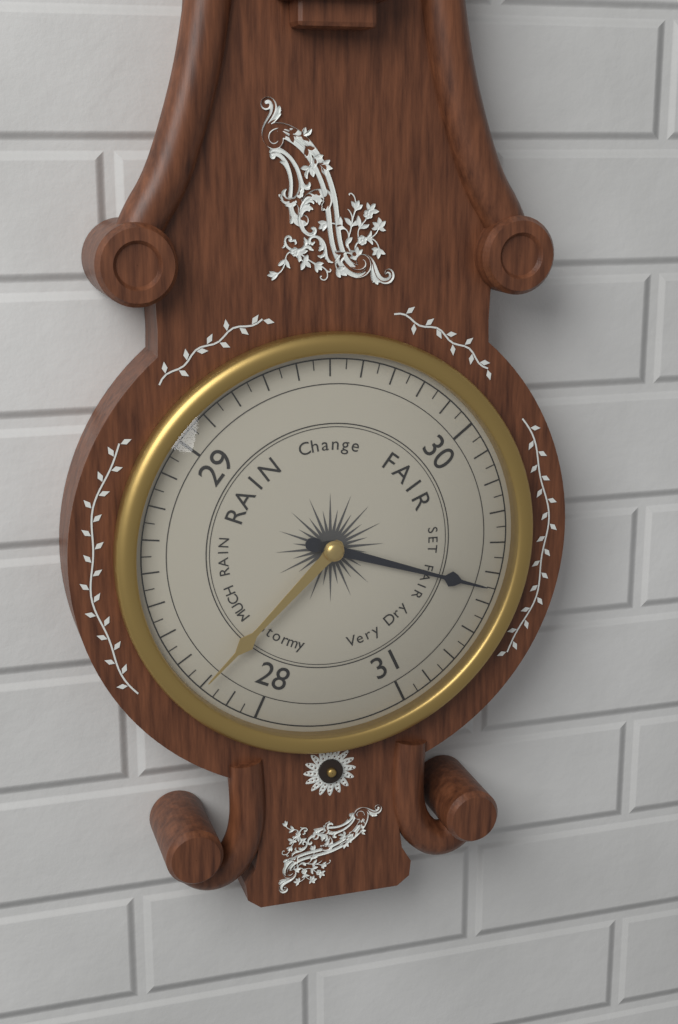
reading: 30.55 (no unit)
